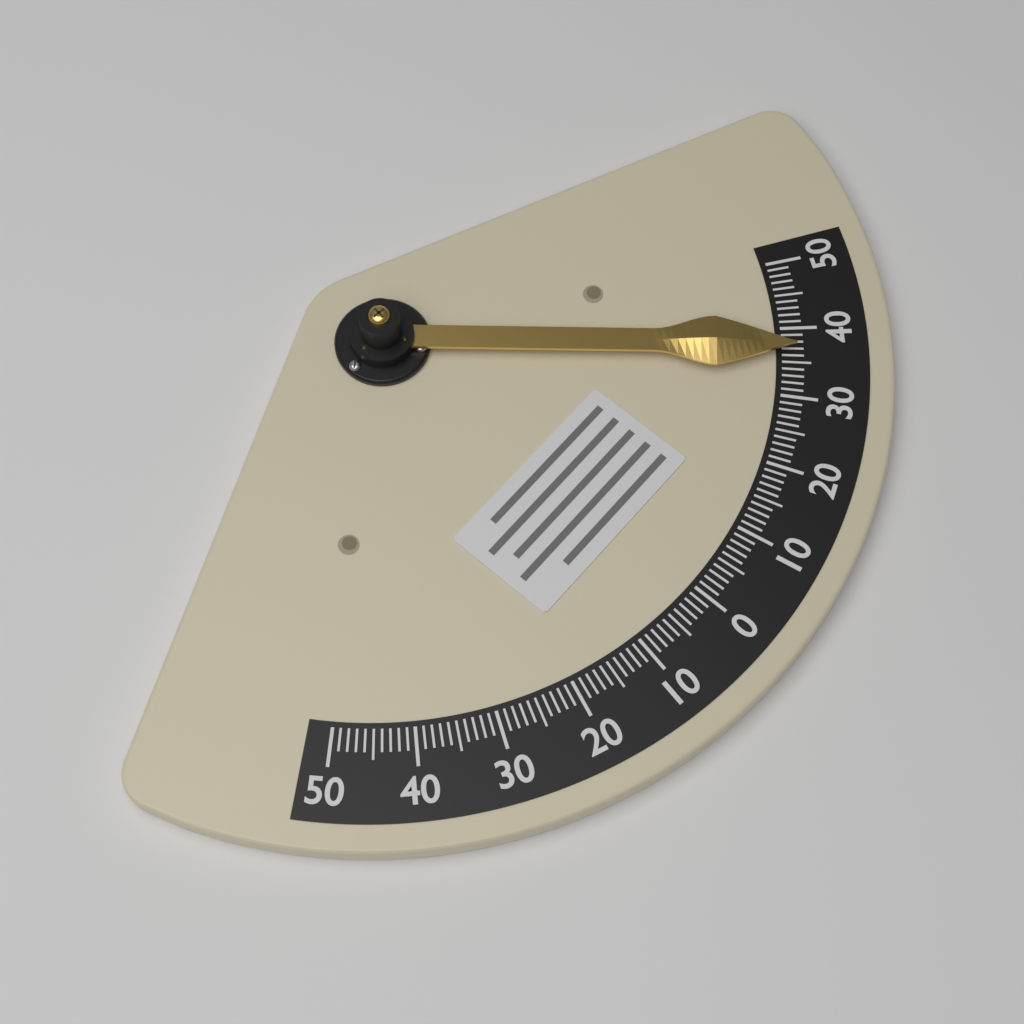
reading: 37 (no unit)
